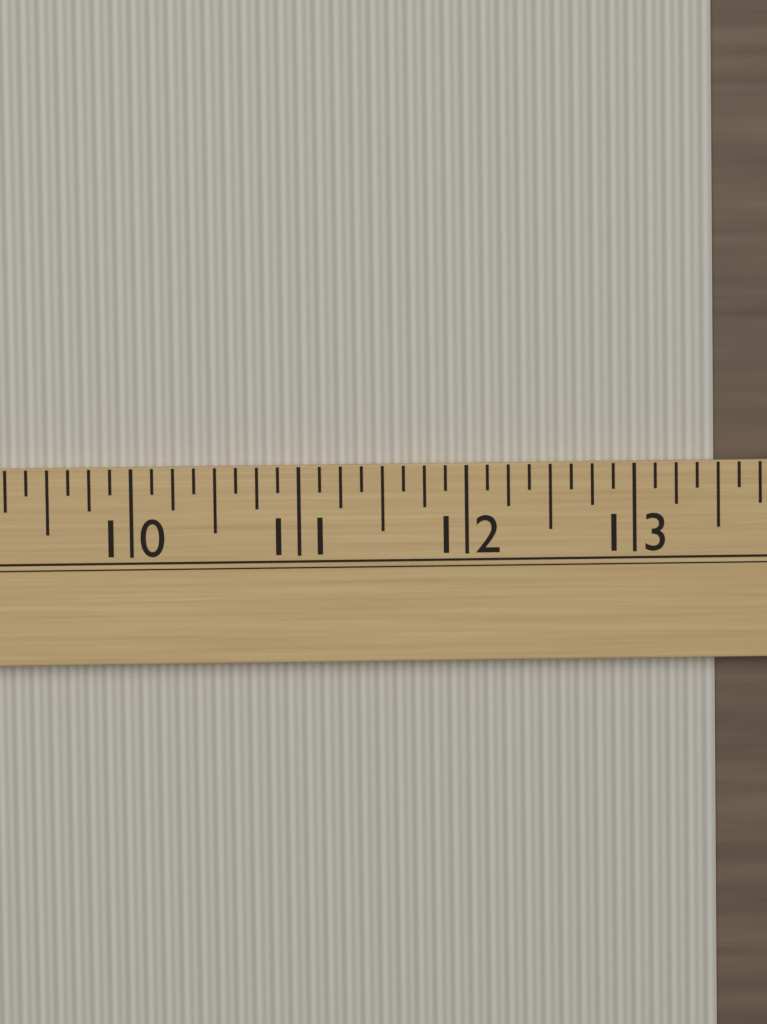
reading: 13.500 (no unit)
